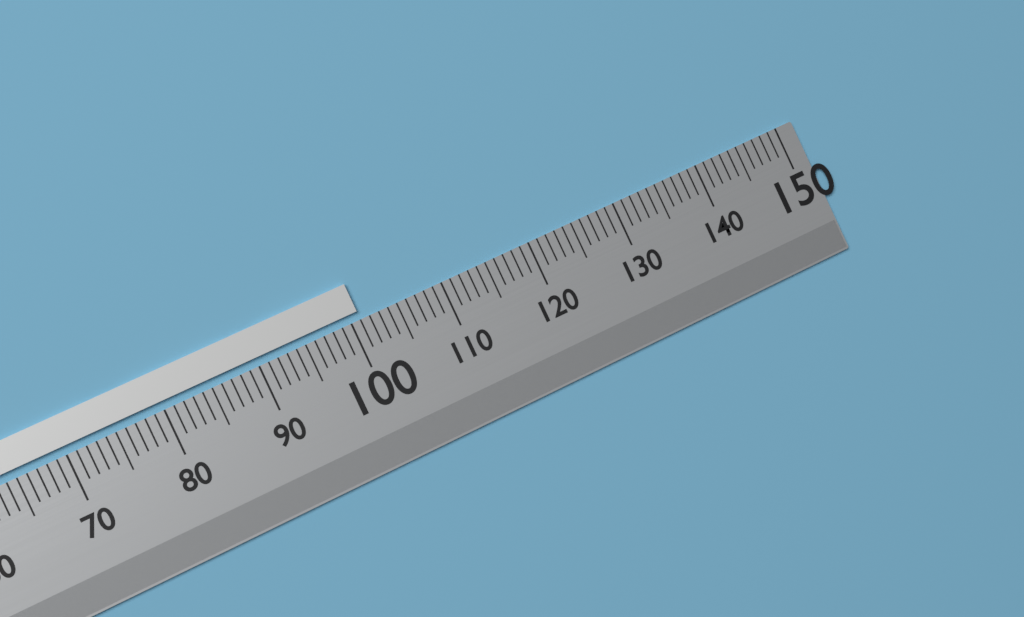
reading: 101 (no unit)
